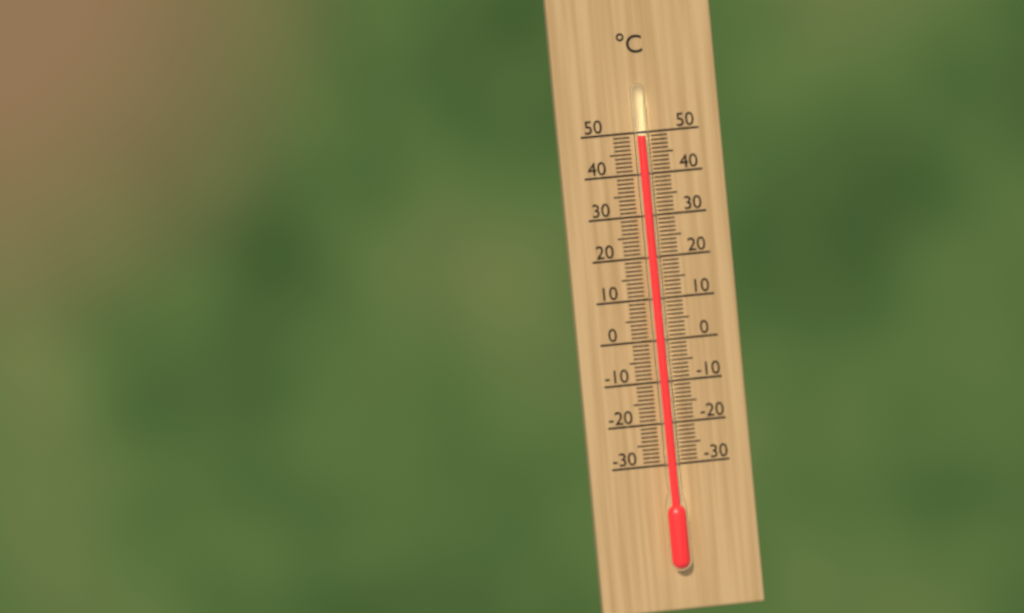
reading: 49 °C
